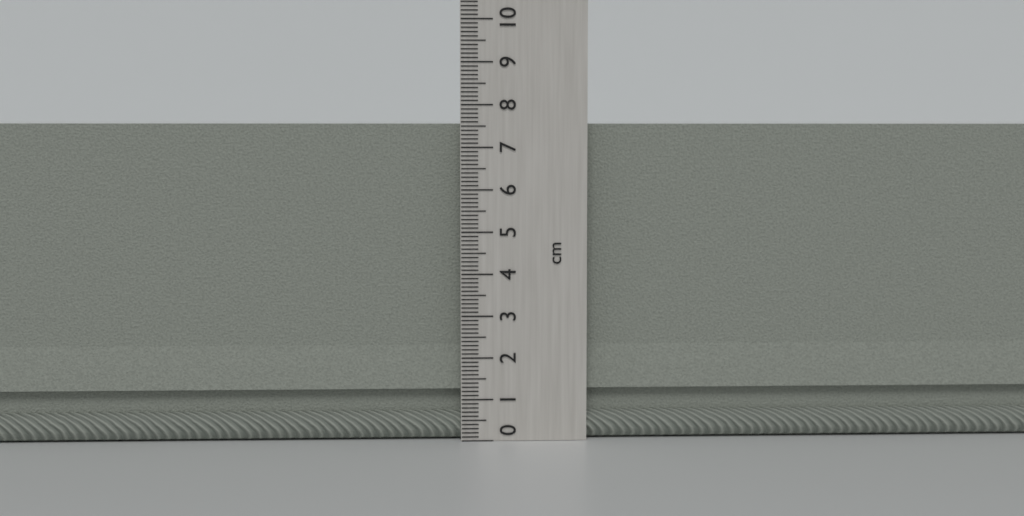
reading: 7.6 cm
